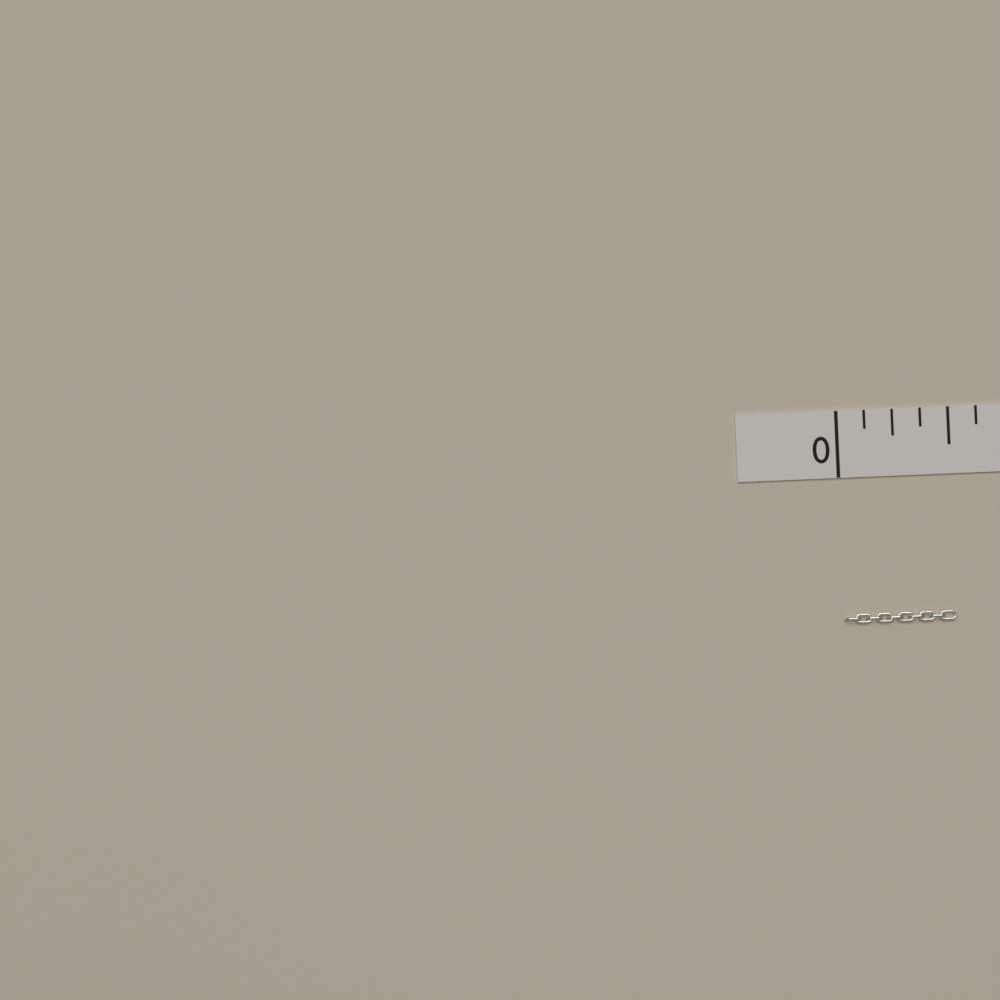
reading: 0.500 in
